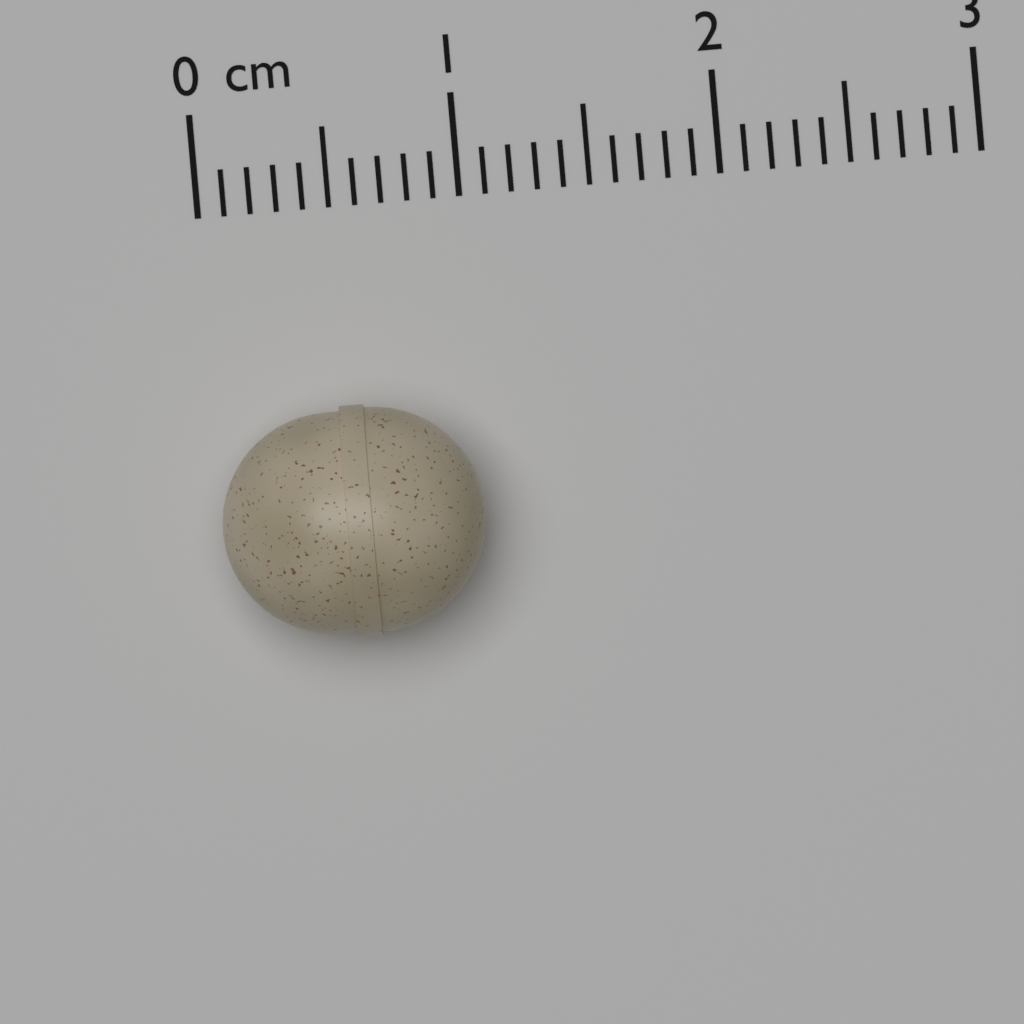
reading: 1.0 cm
